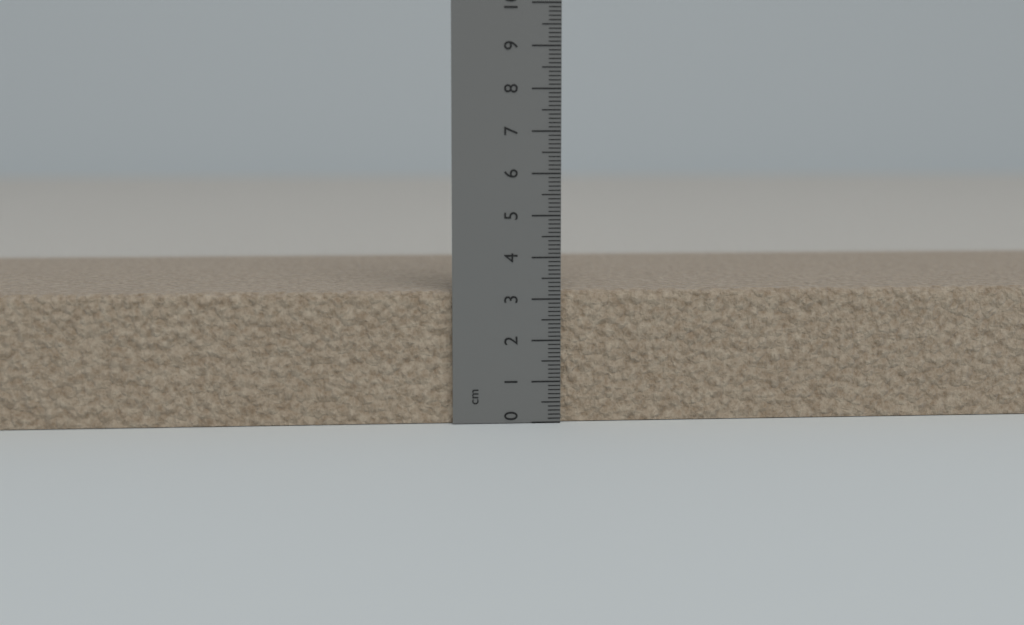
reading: 3.2 cm
